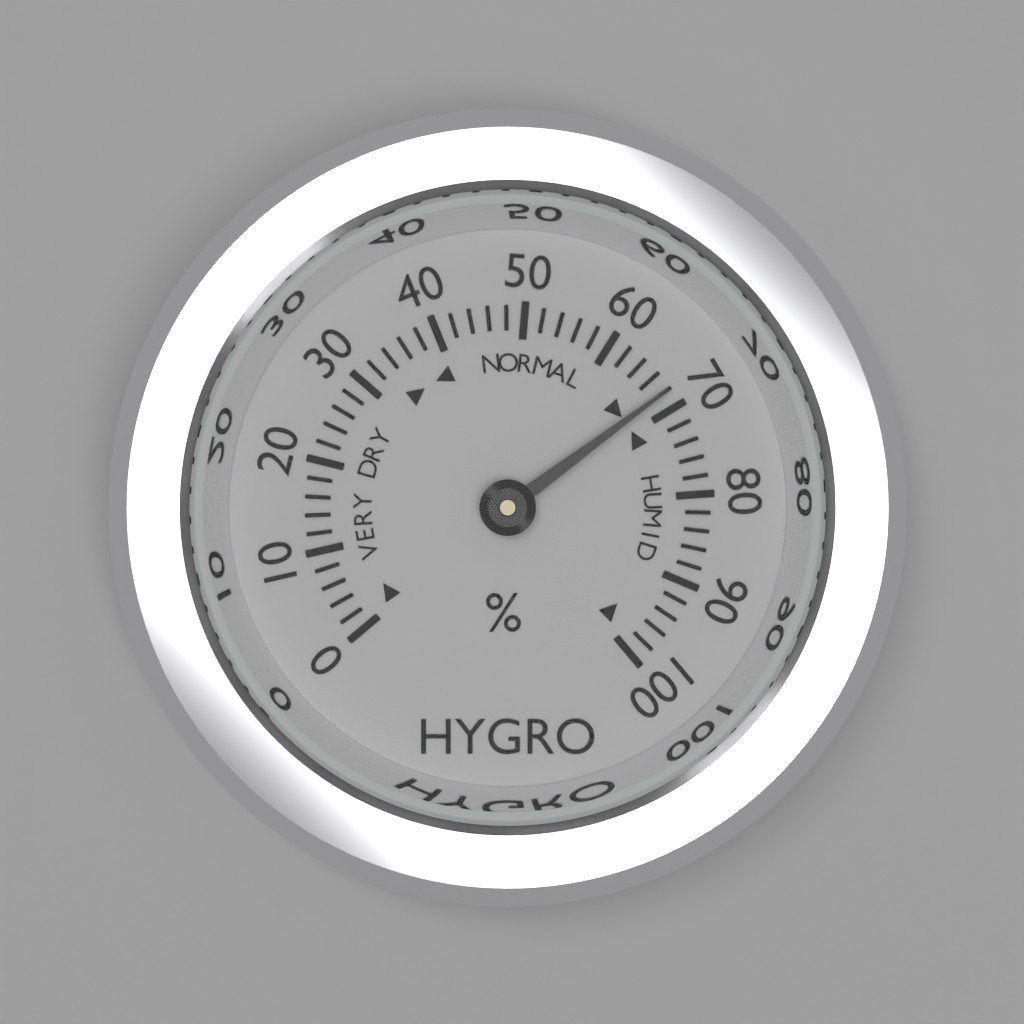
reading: 68 %
